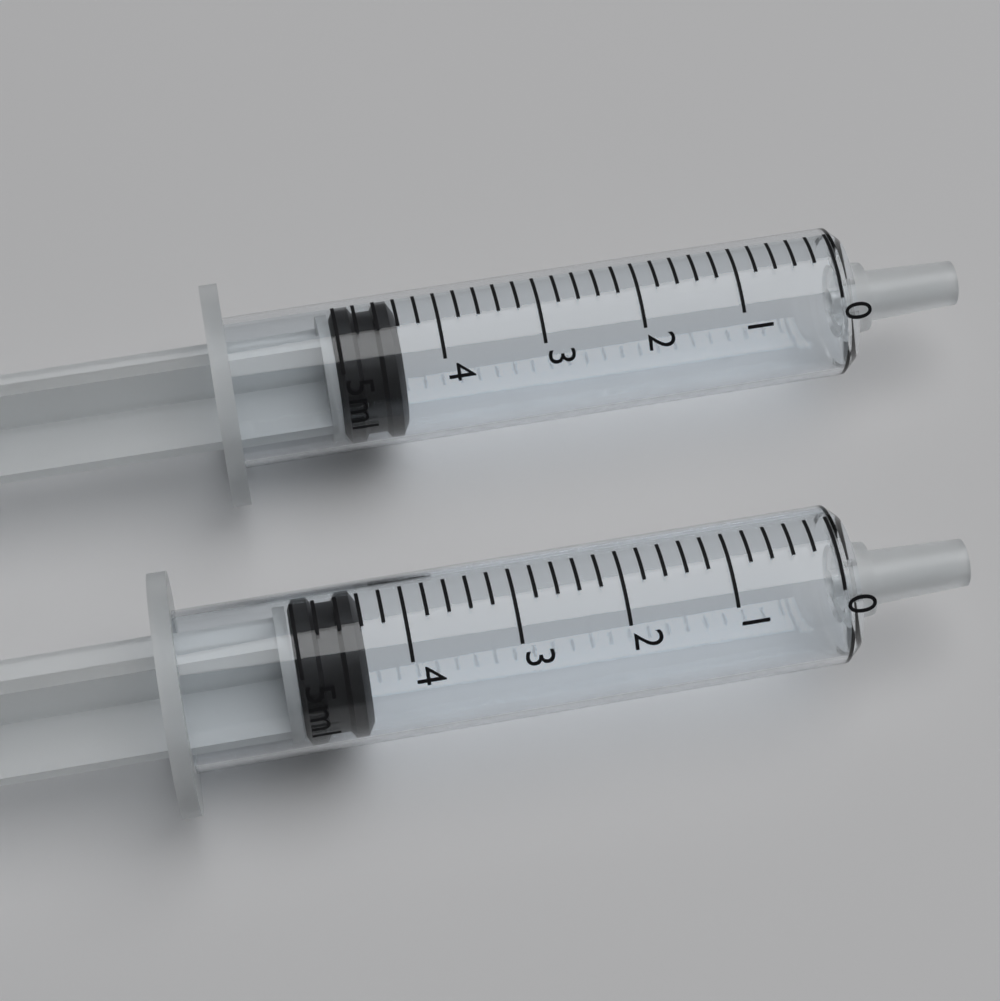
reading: 4.4 ml
